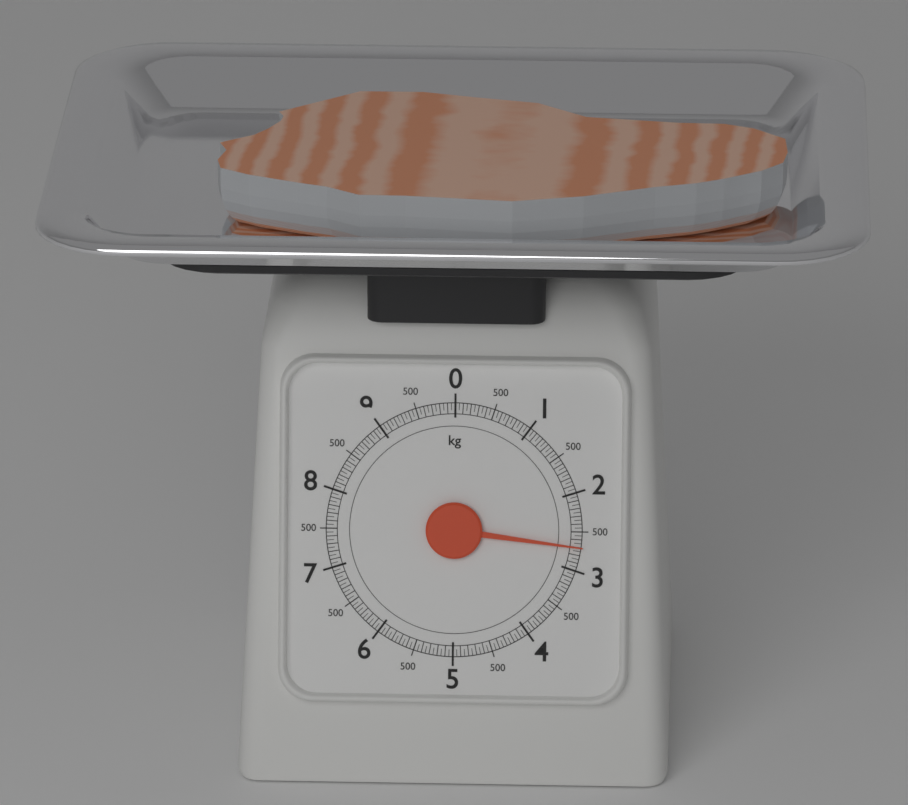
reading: 2.70 kg
